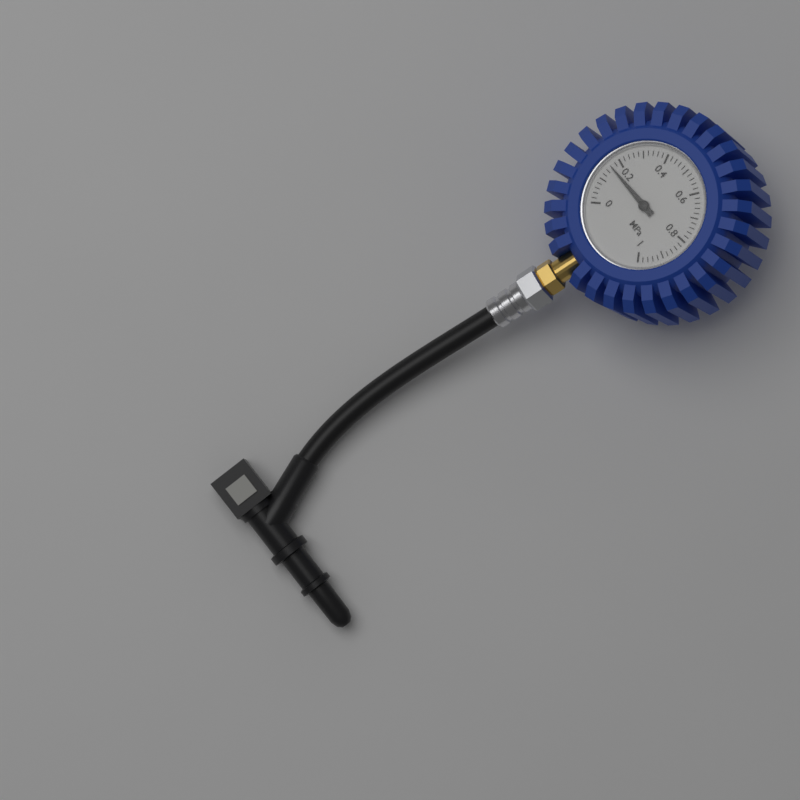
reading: 0.16 MPa
